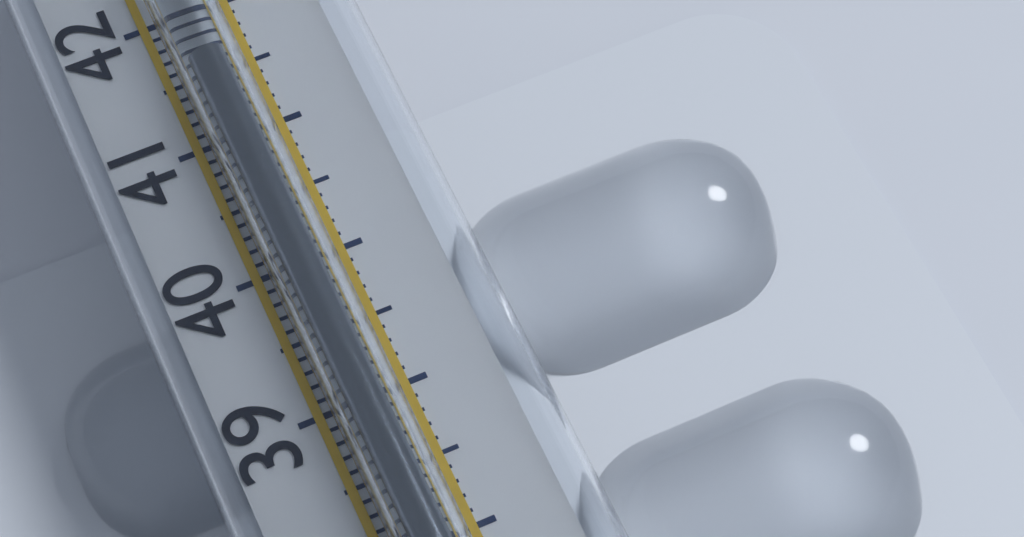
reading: 41.5 °C
